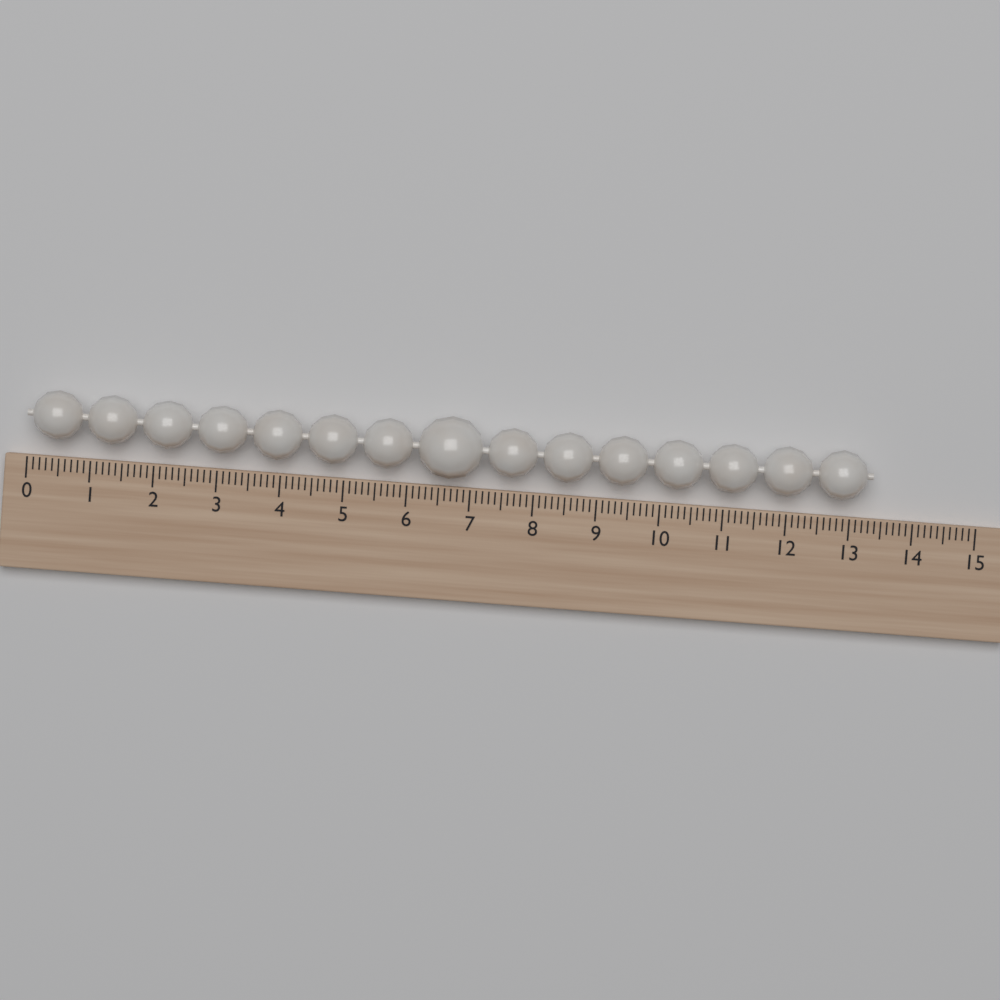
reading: 13.3 (no unit)
